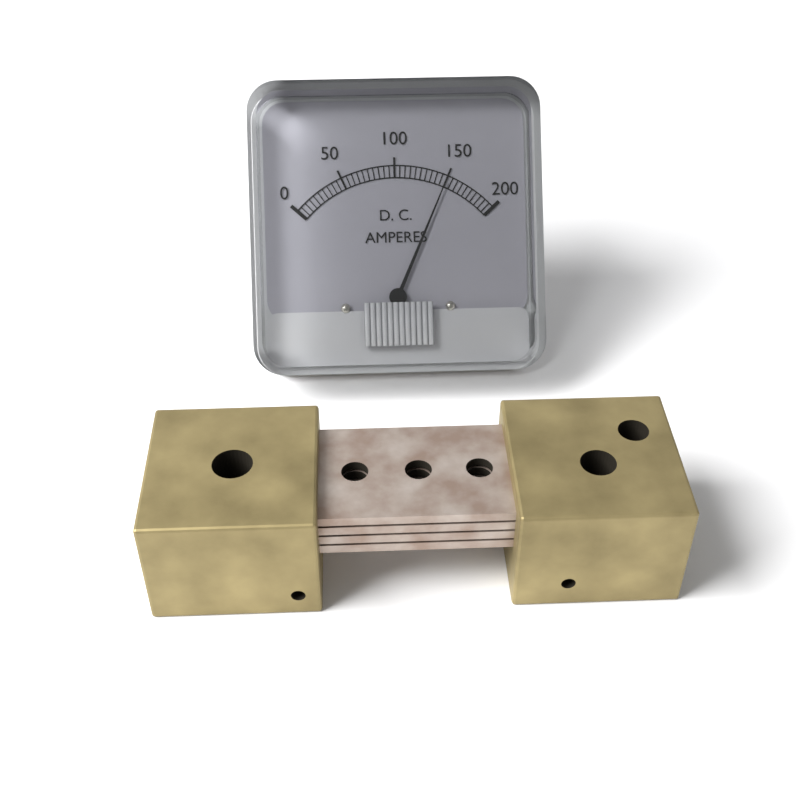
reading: 150 A
